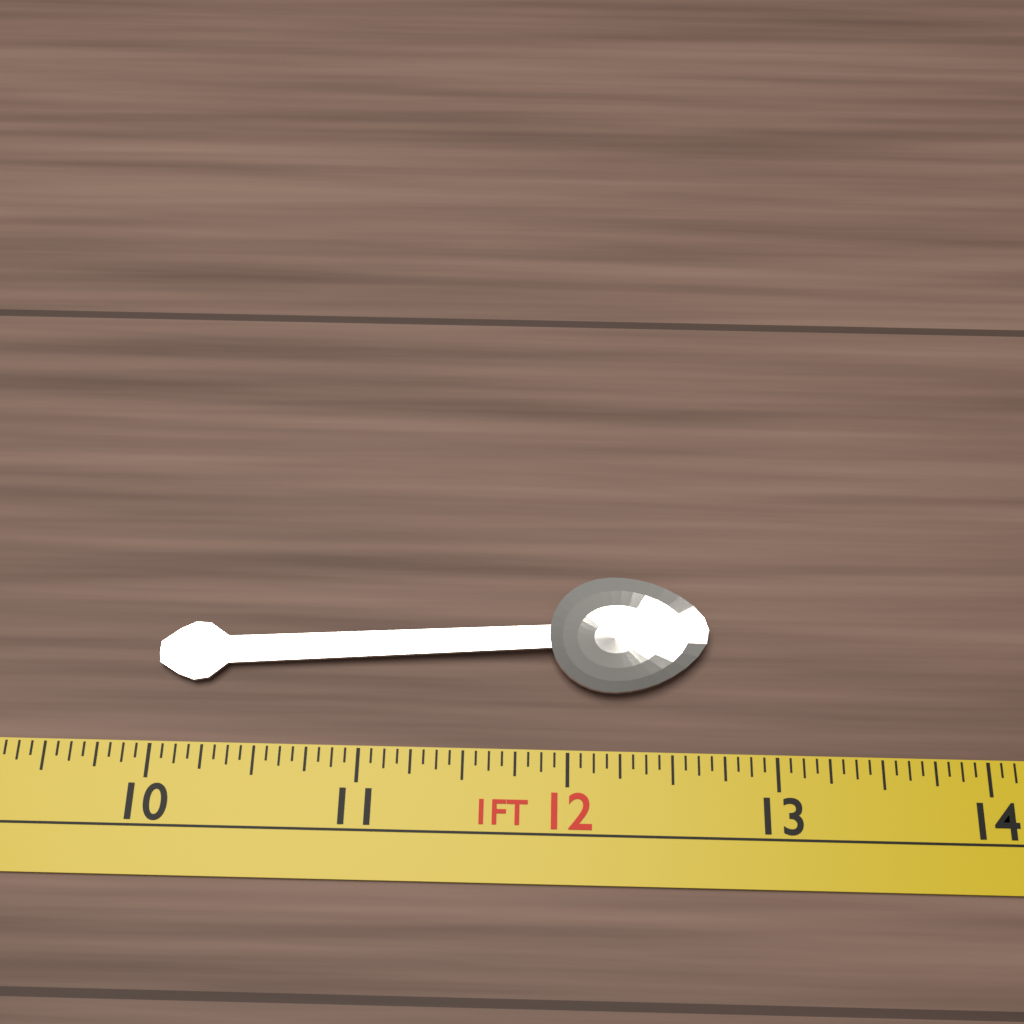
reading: 12.6875 in
